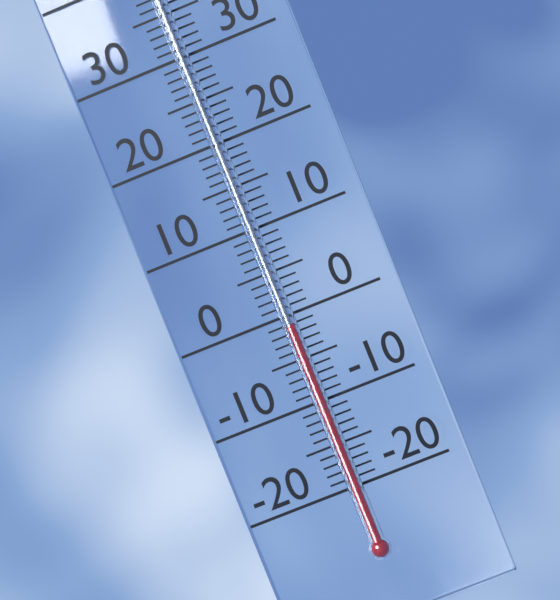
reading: -1 °C
